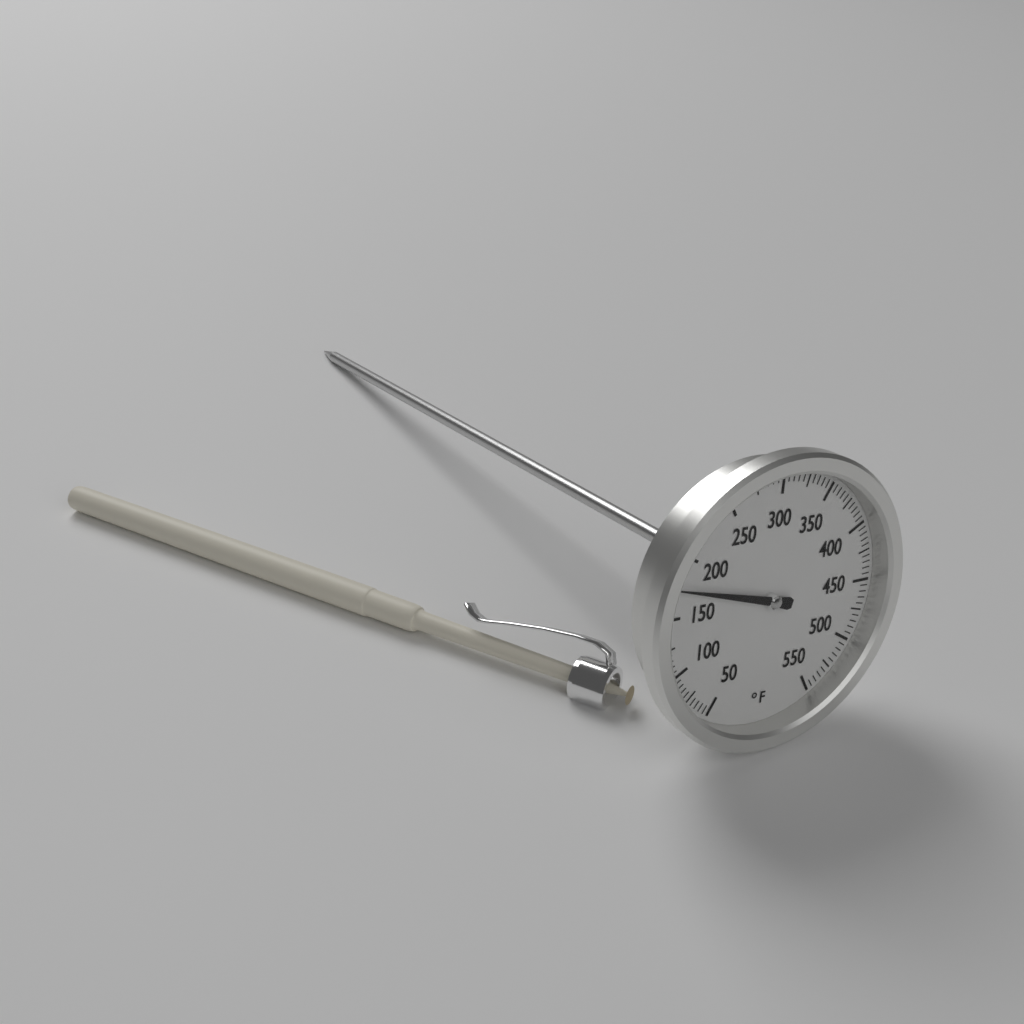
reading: 175 °F
